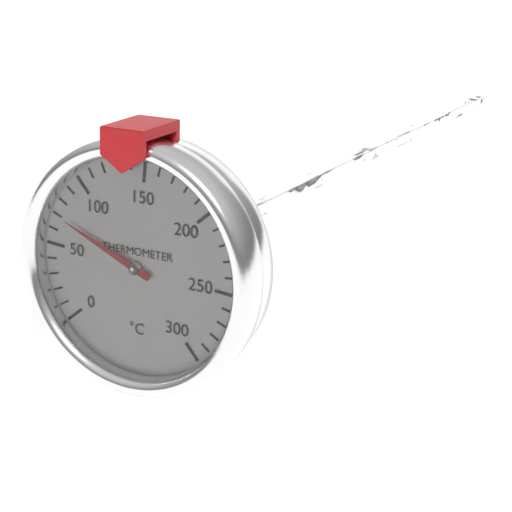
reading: 70 °C
